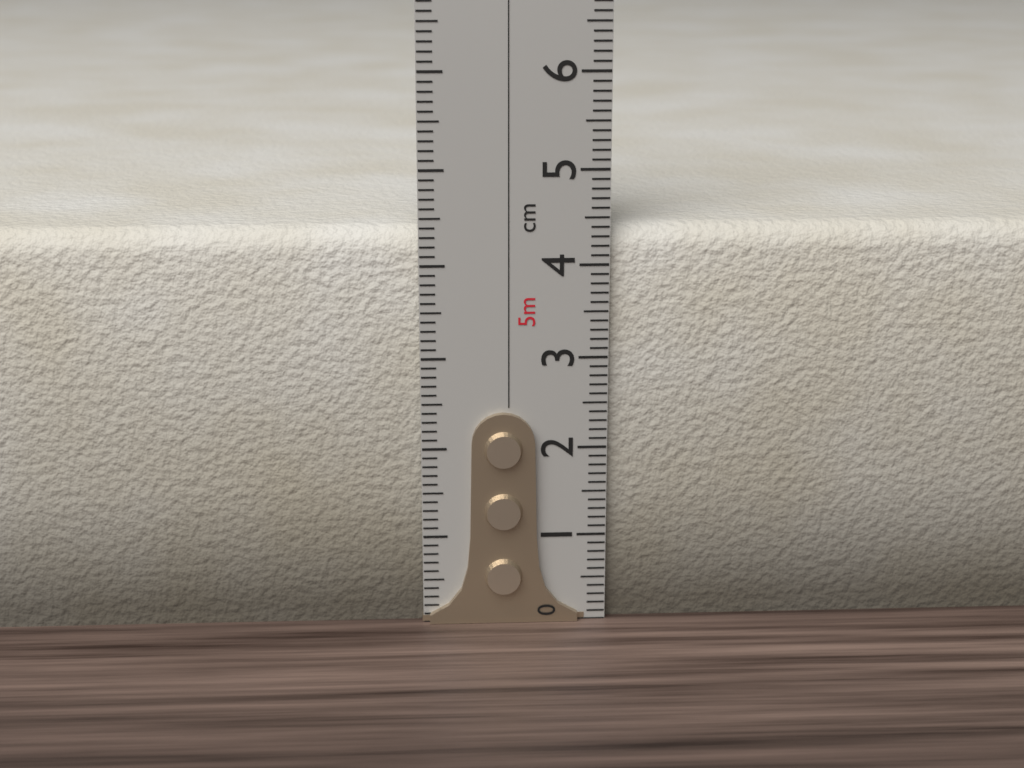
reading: 4.4 cm
